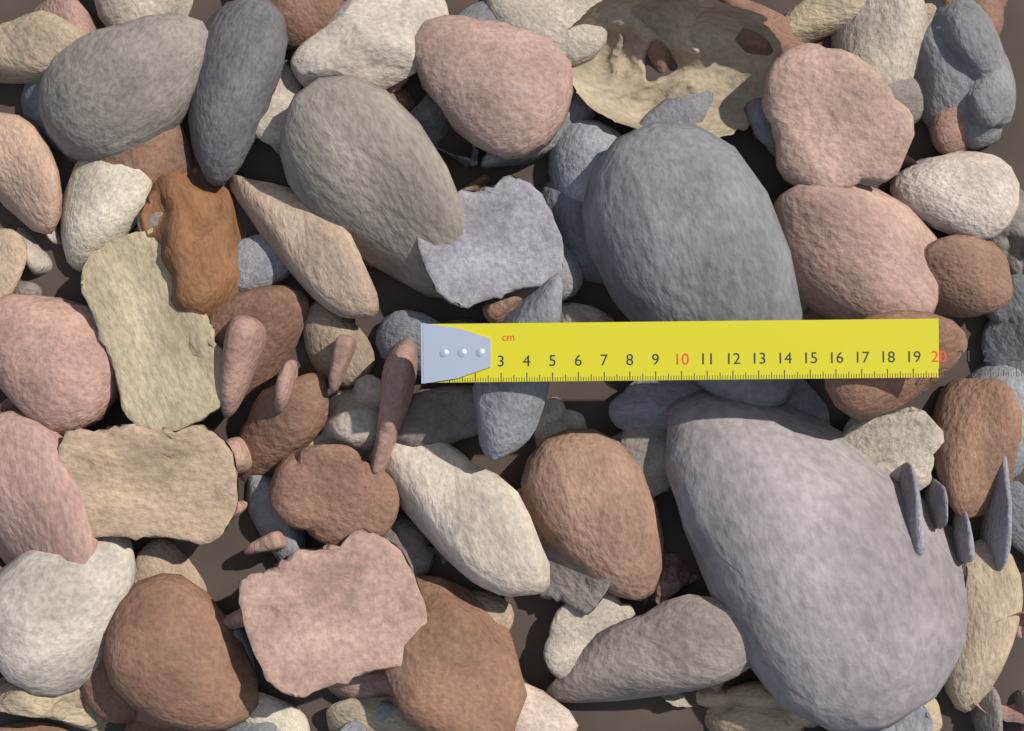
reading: 20.0 cm
